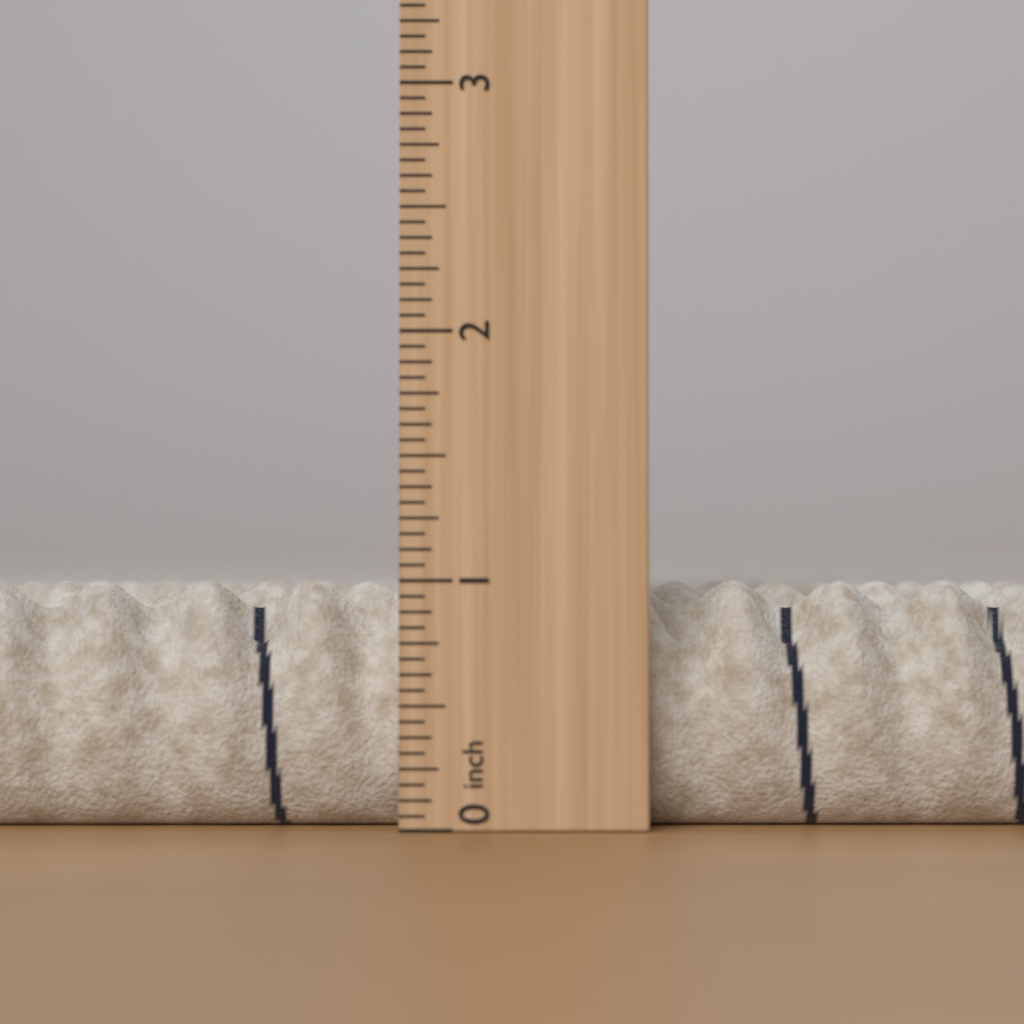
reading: 1.0000 in
